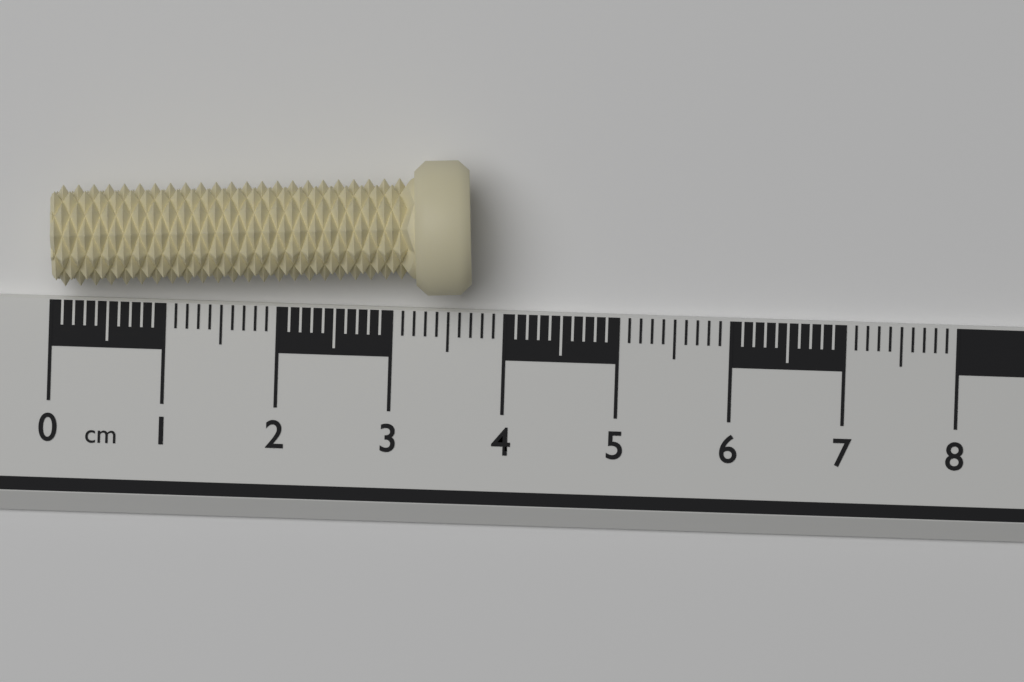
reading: 3.7 cm
